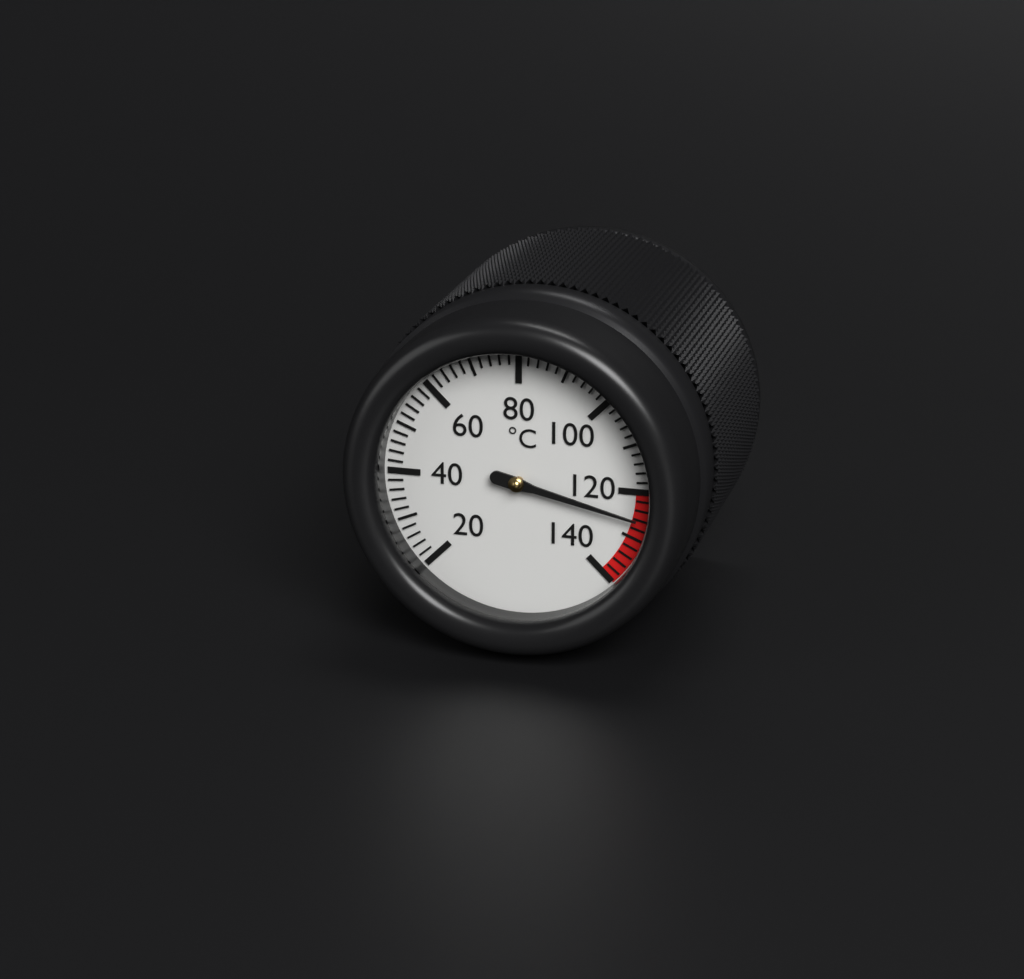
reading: 126 °C
